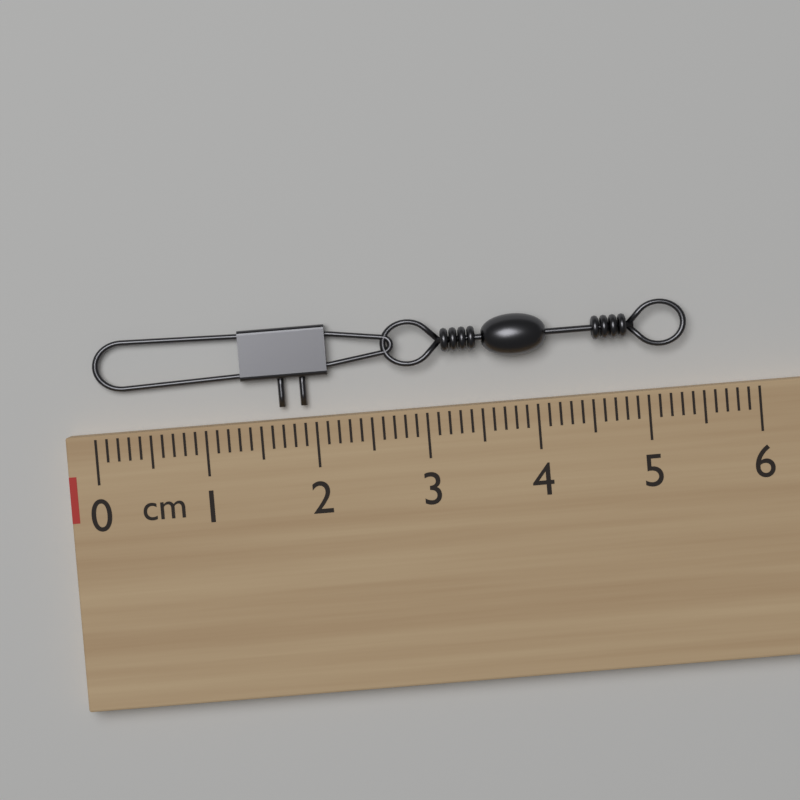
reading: 5.4 cm
